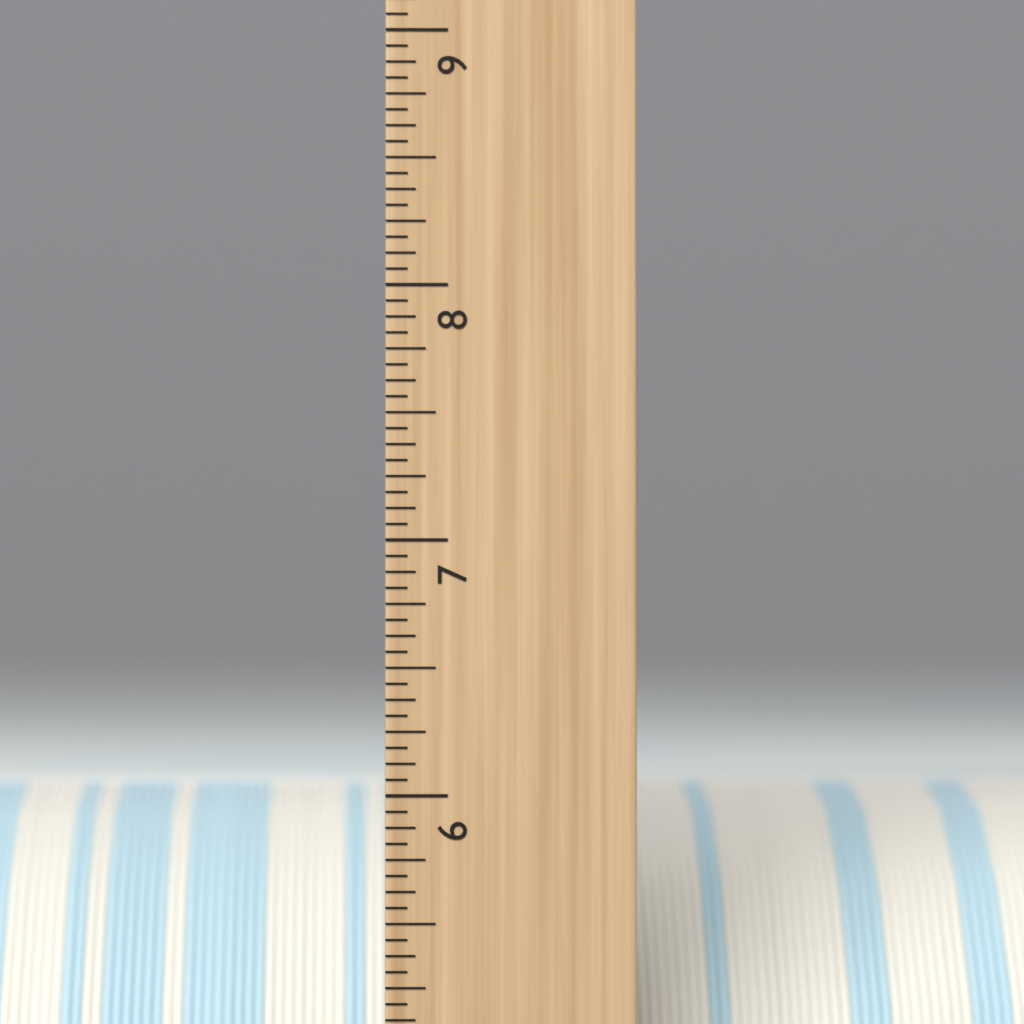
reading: 6.0000 inch
